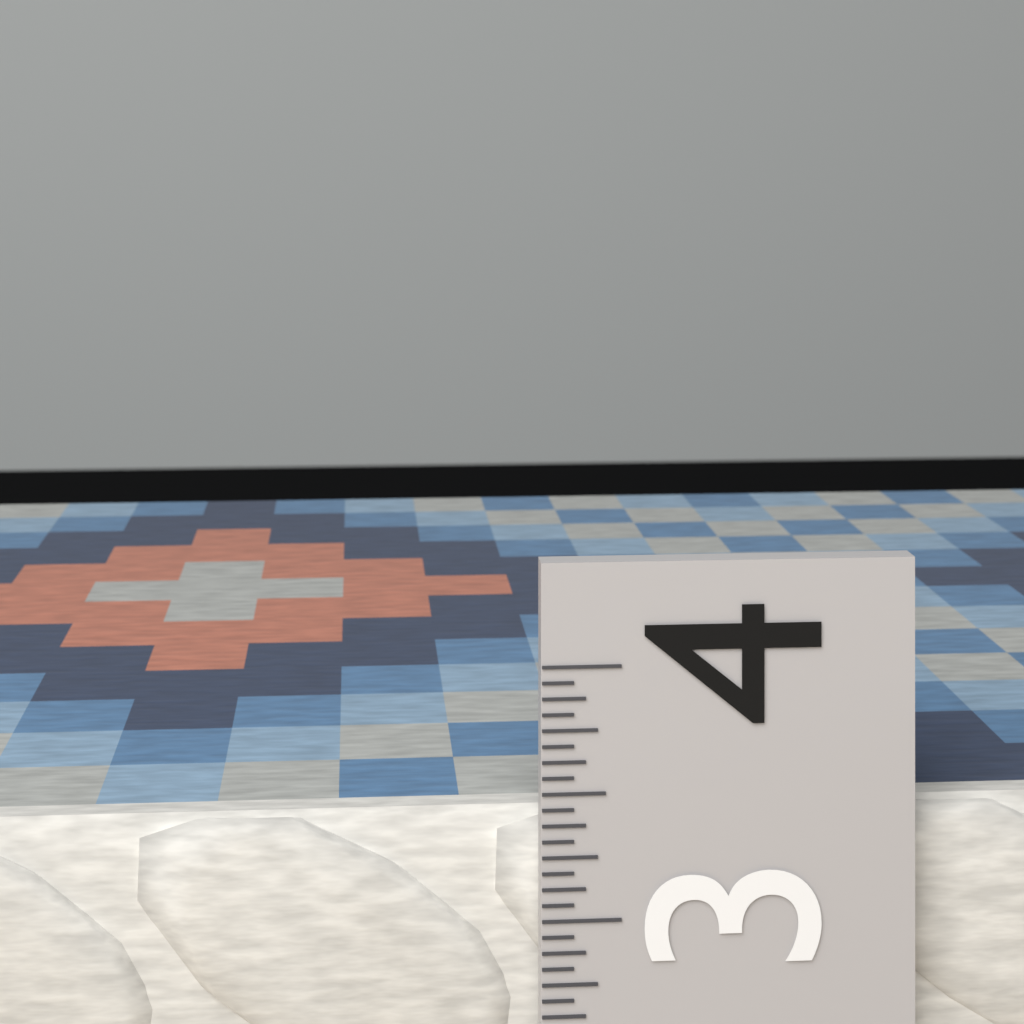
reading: 3.3750 (no unit)
